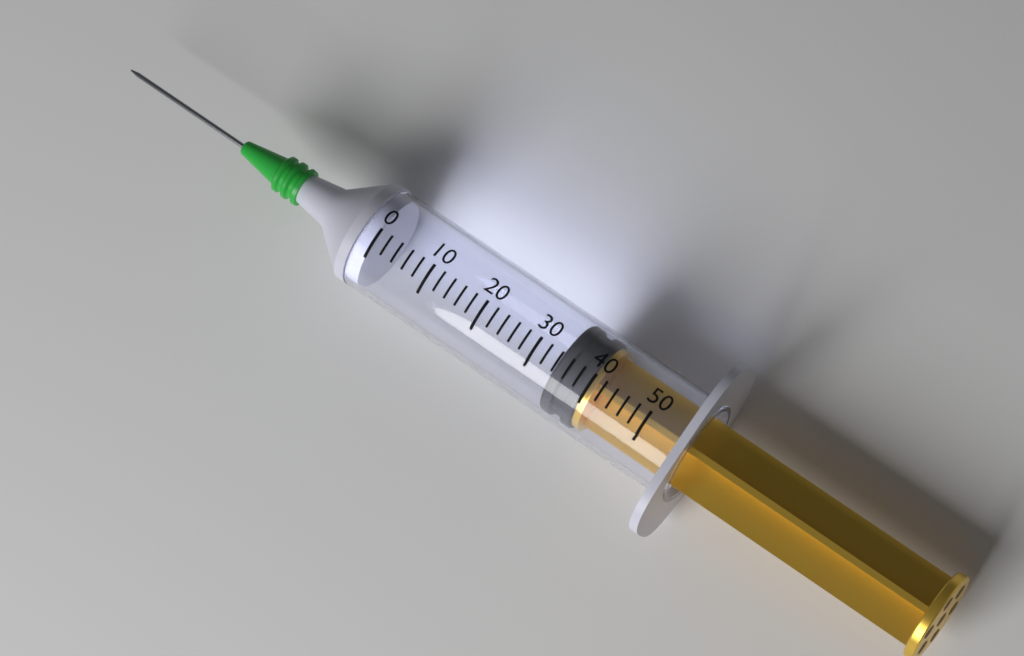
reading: 34 (no unit)
